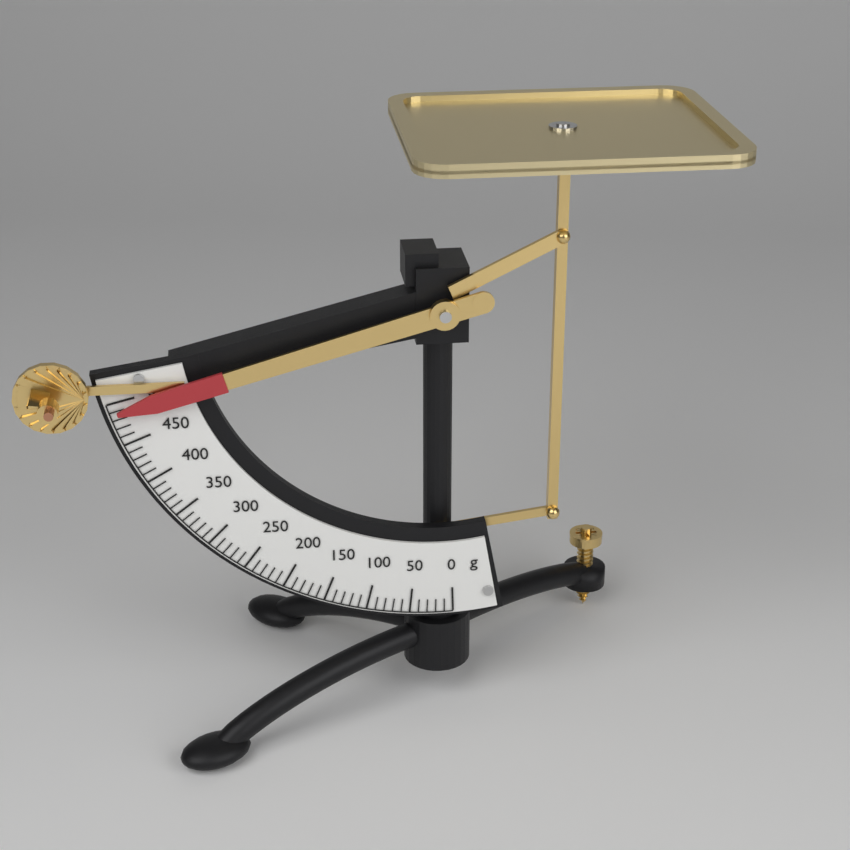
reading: 490 g
